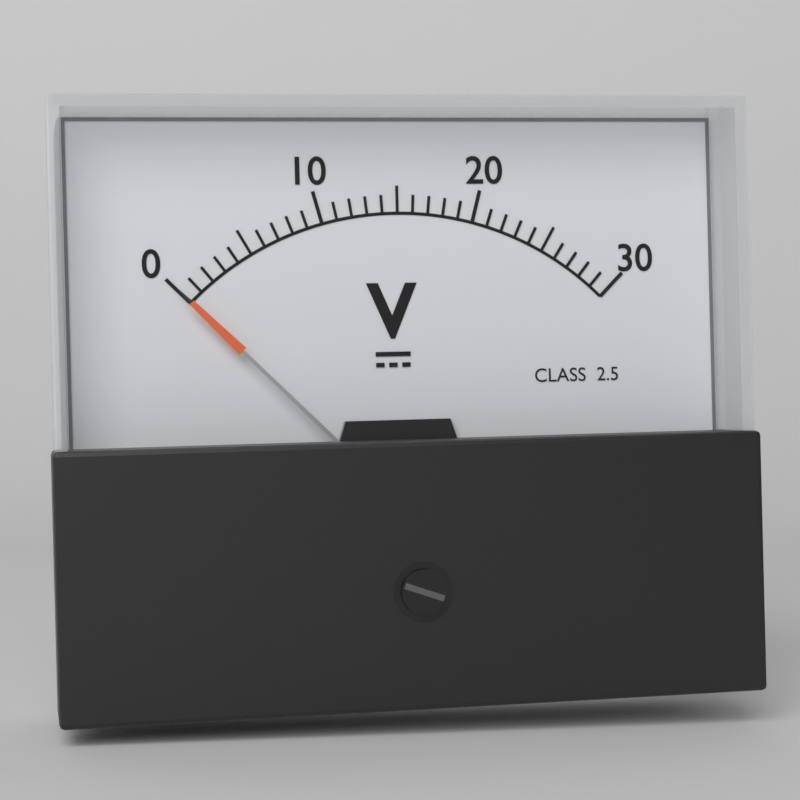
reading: 0 V
